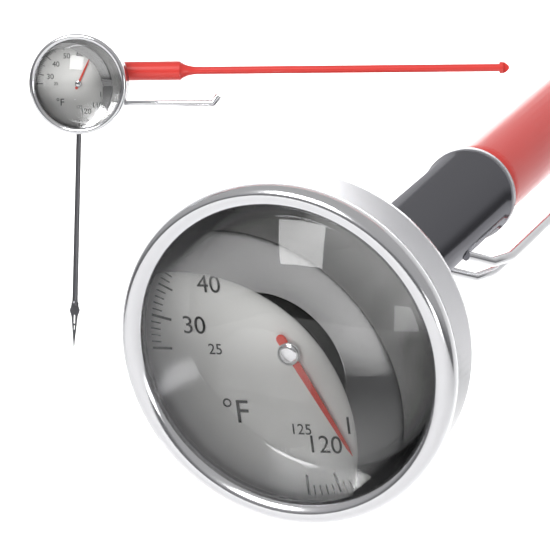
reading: 115 °F
